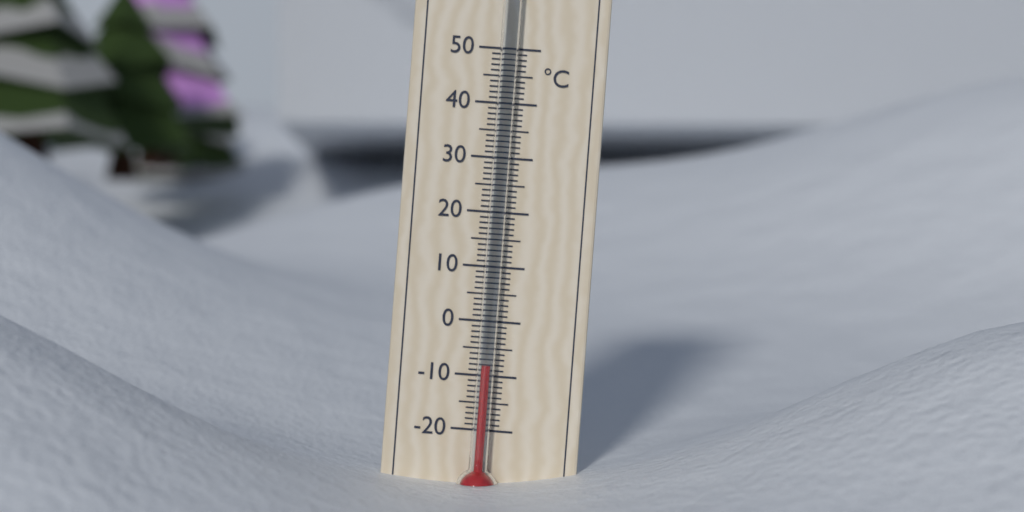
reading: -8 °C
